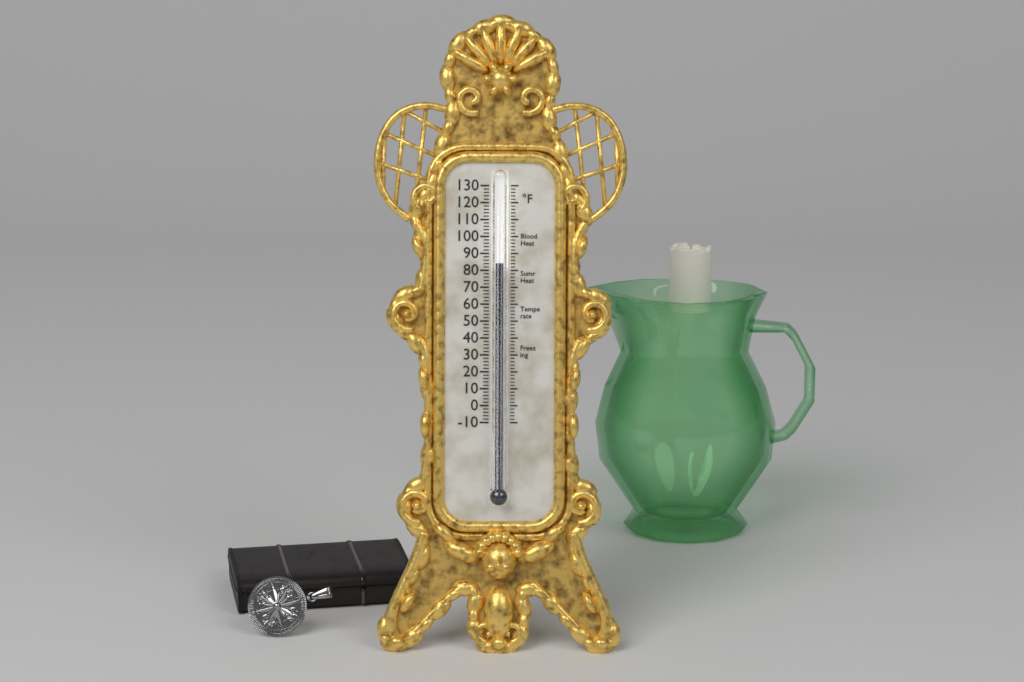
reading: 84 °F
